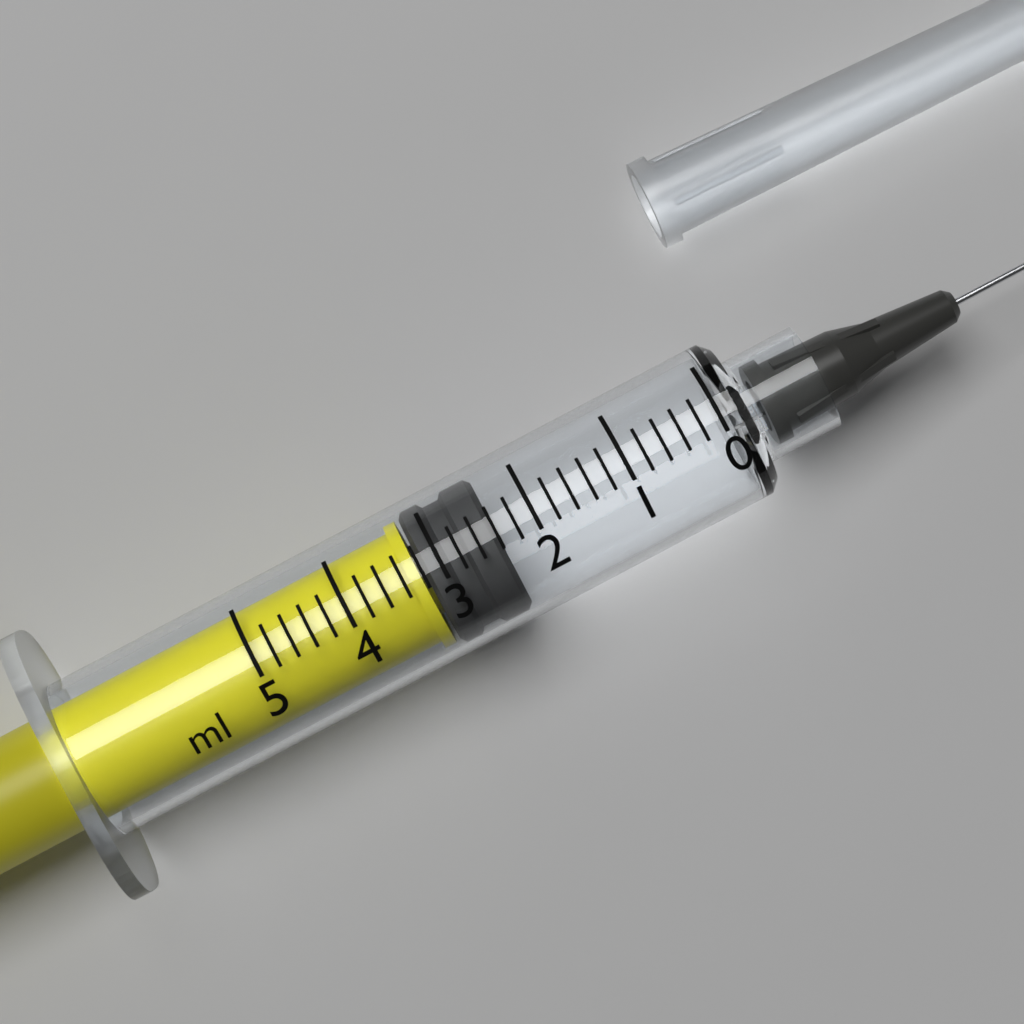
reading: 2.4 ml
